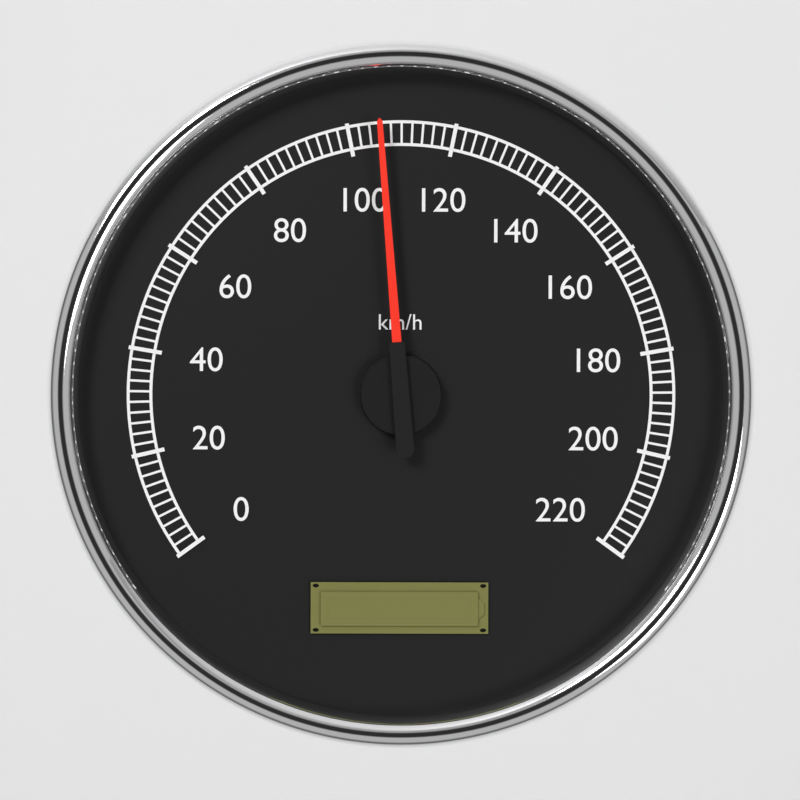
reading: 106 km/h
